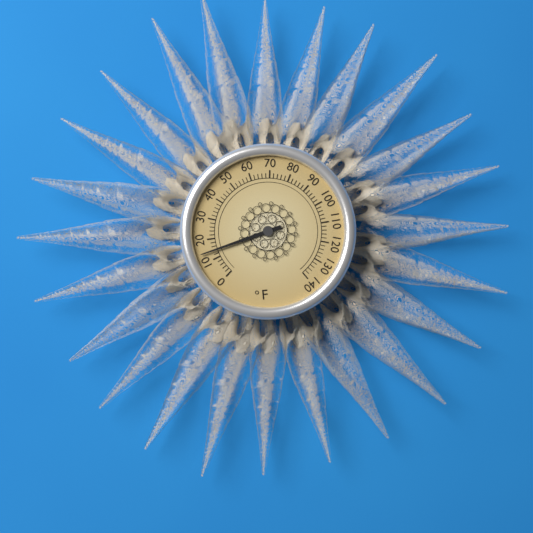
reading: 14 °F
